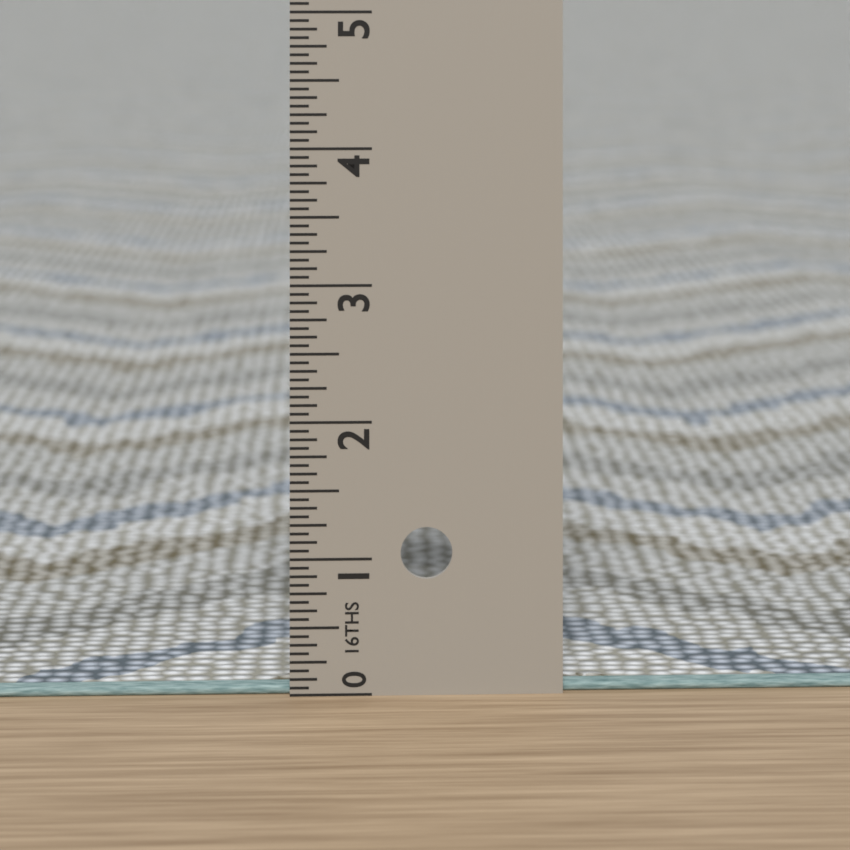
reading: 0.0625 in
